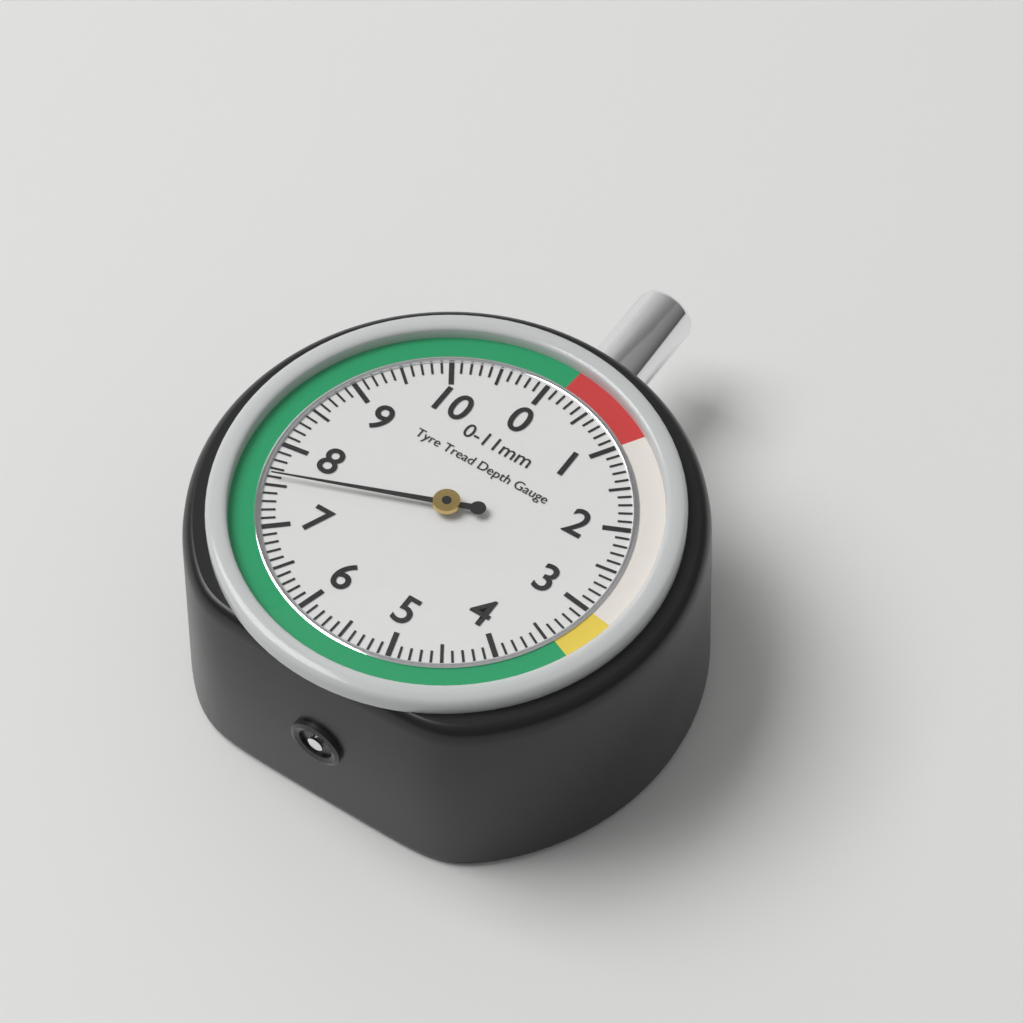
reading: 7.6 mm
